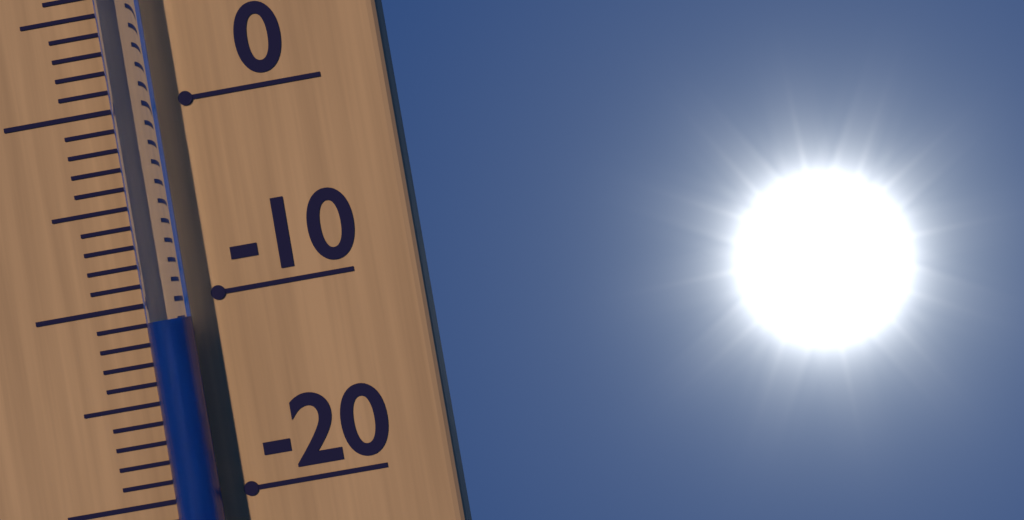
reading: -11 °C
